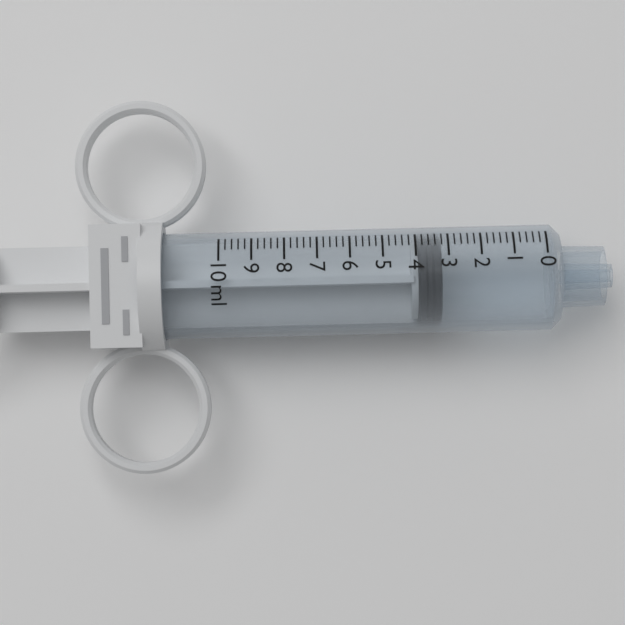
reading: 3.2 ml
